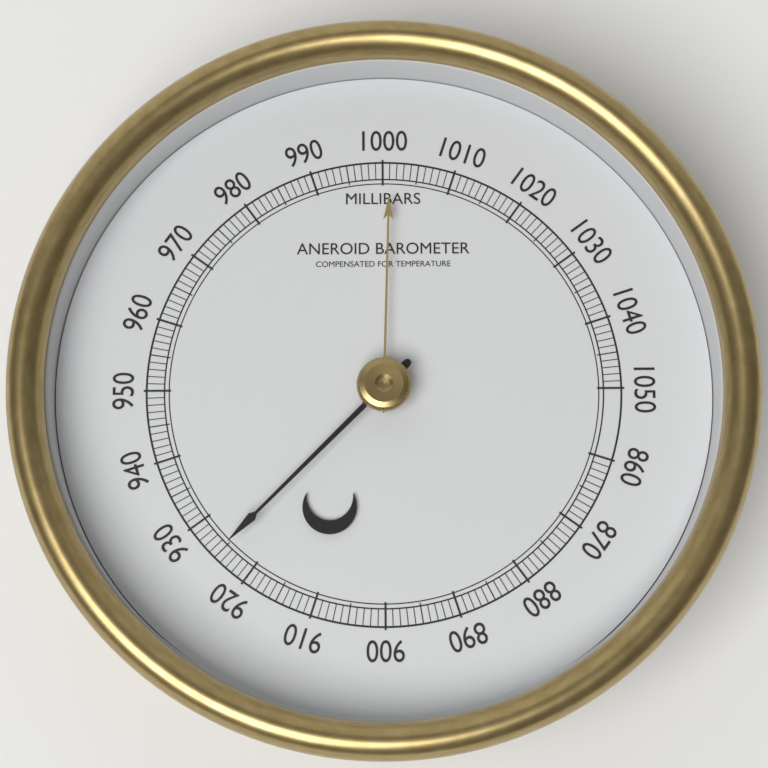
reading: 925 mbar
